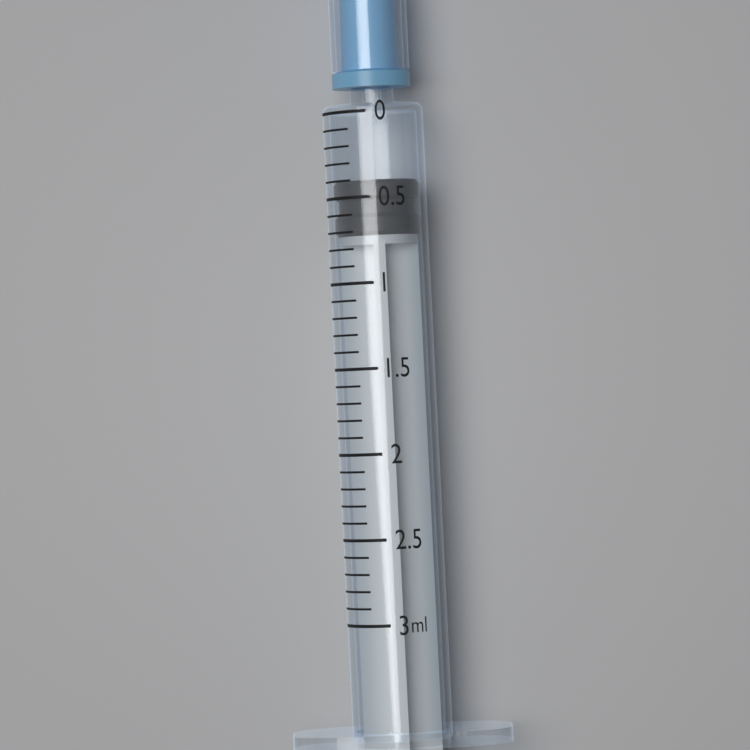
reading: 0.4 ml
